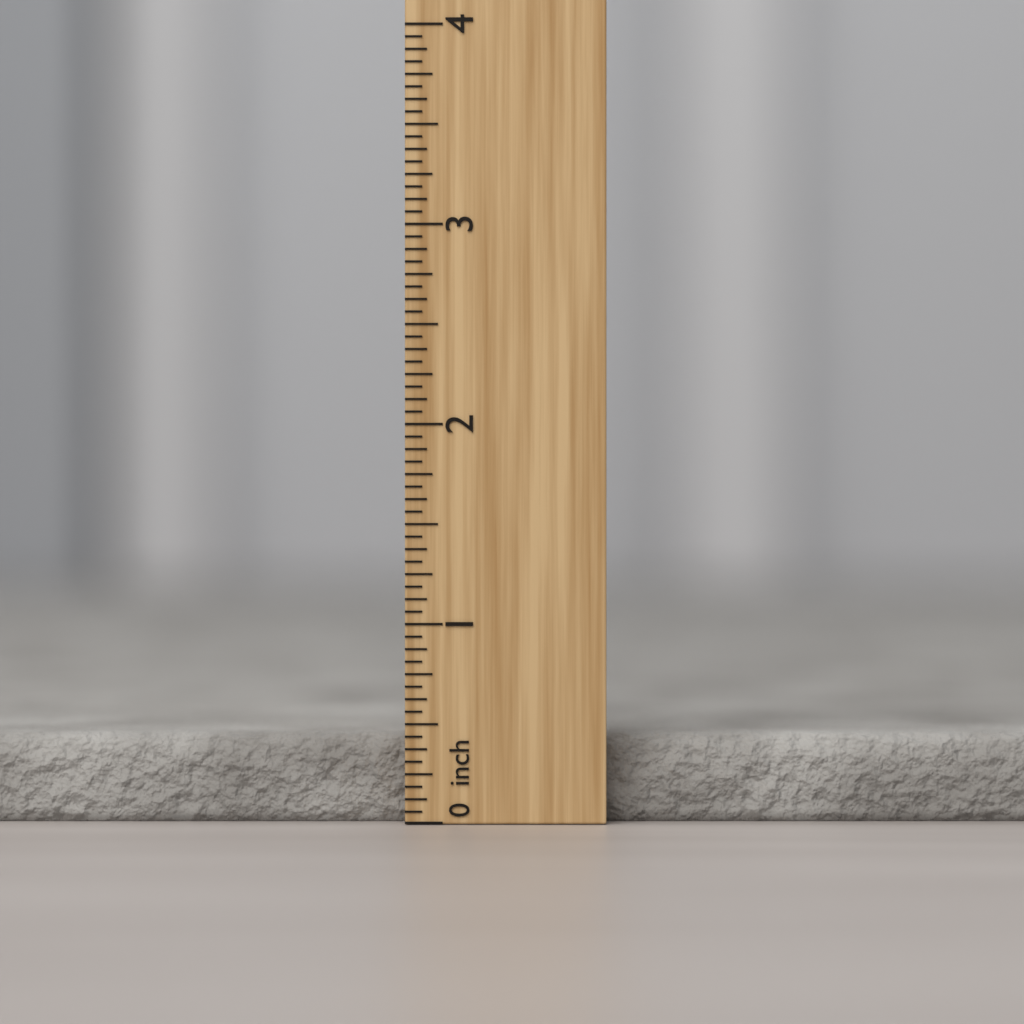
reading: 0.4400 inch
